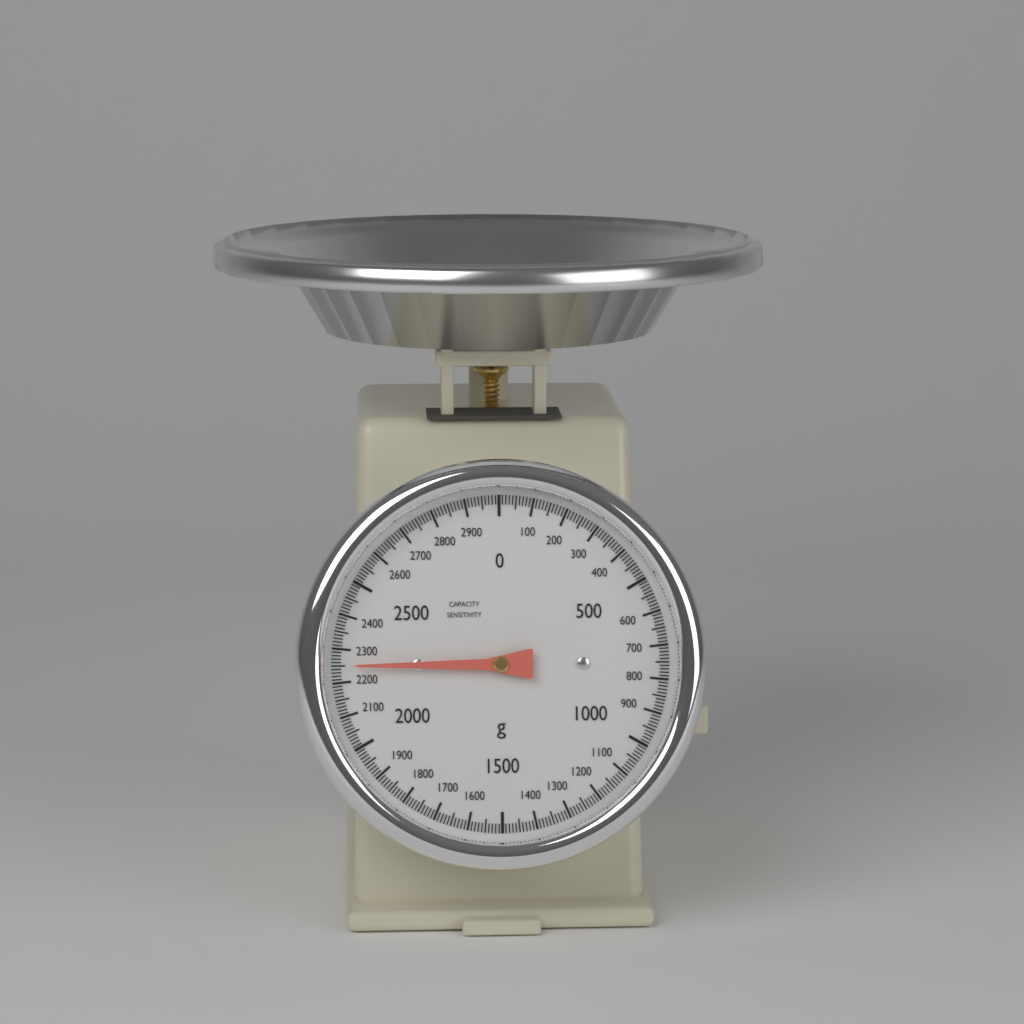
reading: 2250 g
